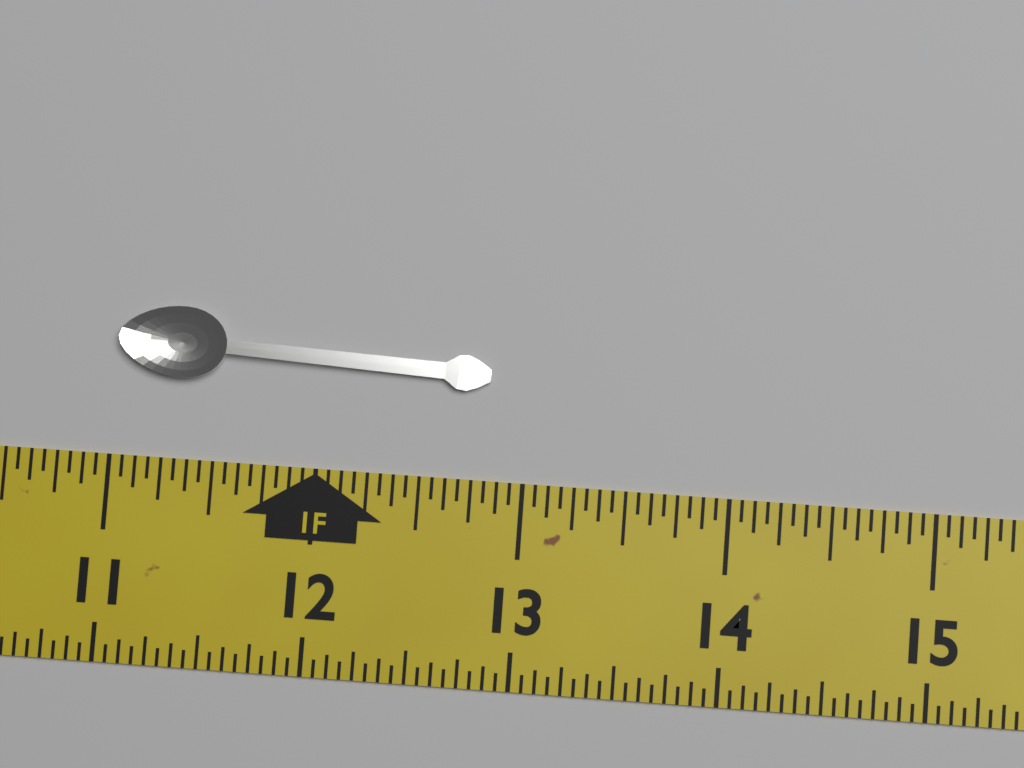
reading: 12.8125 in
